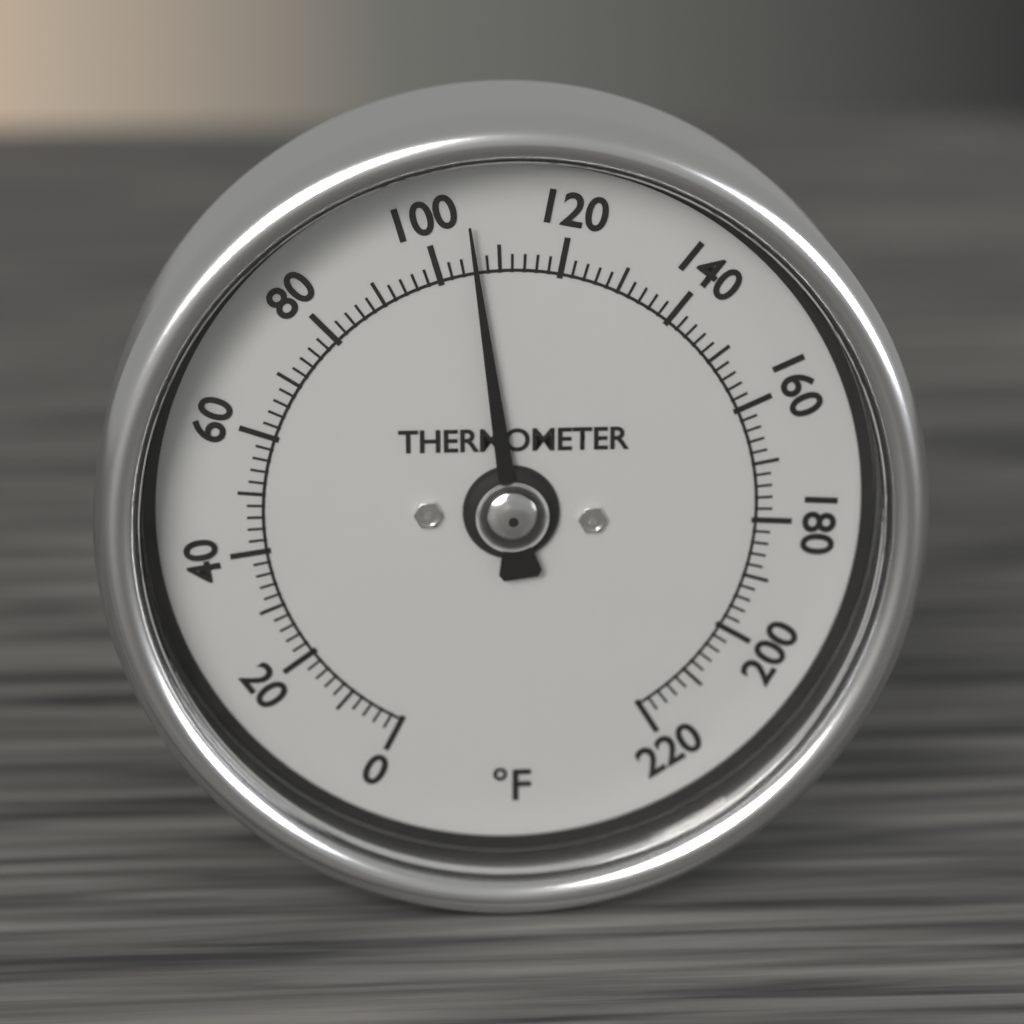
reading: 106 °F
